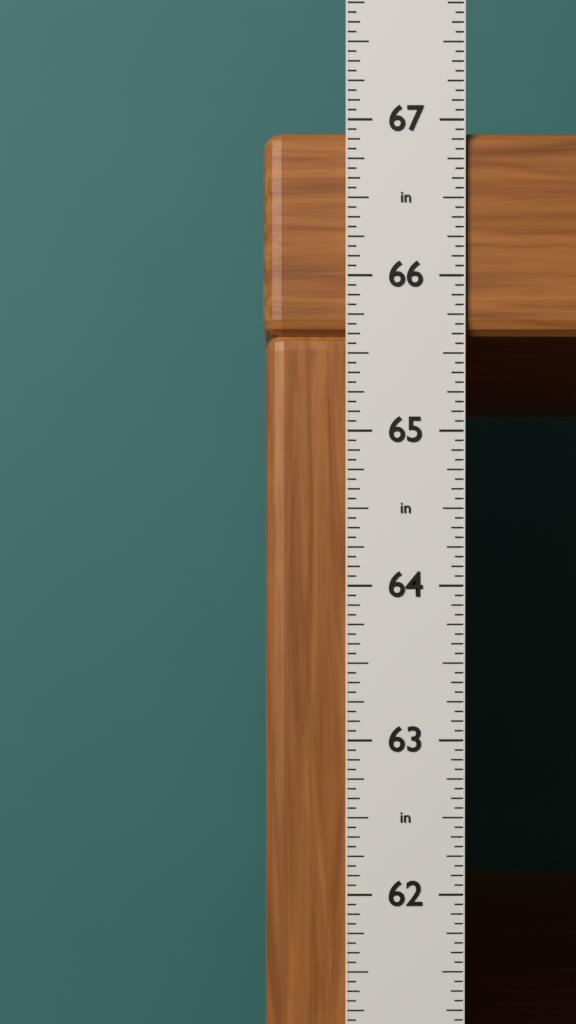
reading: 66.9375 in
